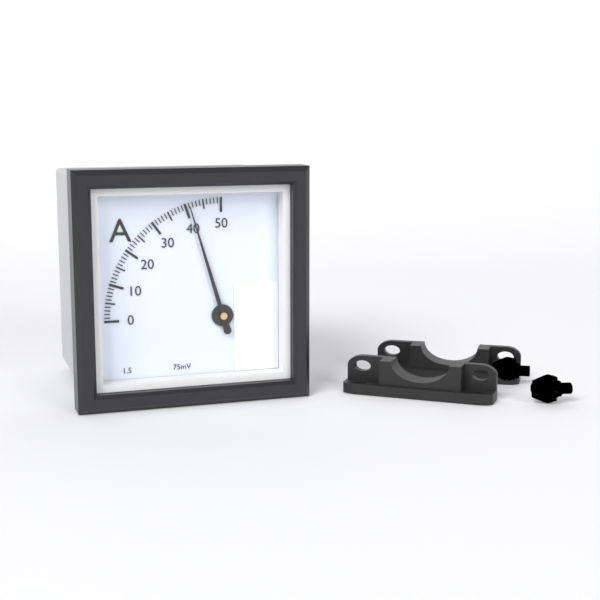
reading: 41 A
